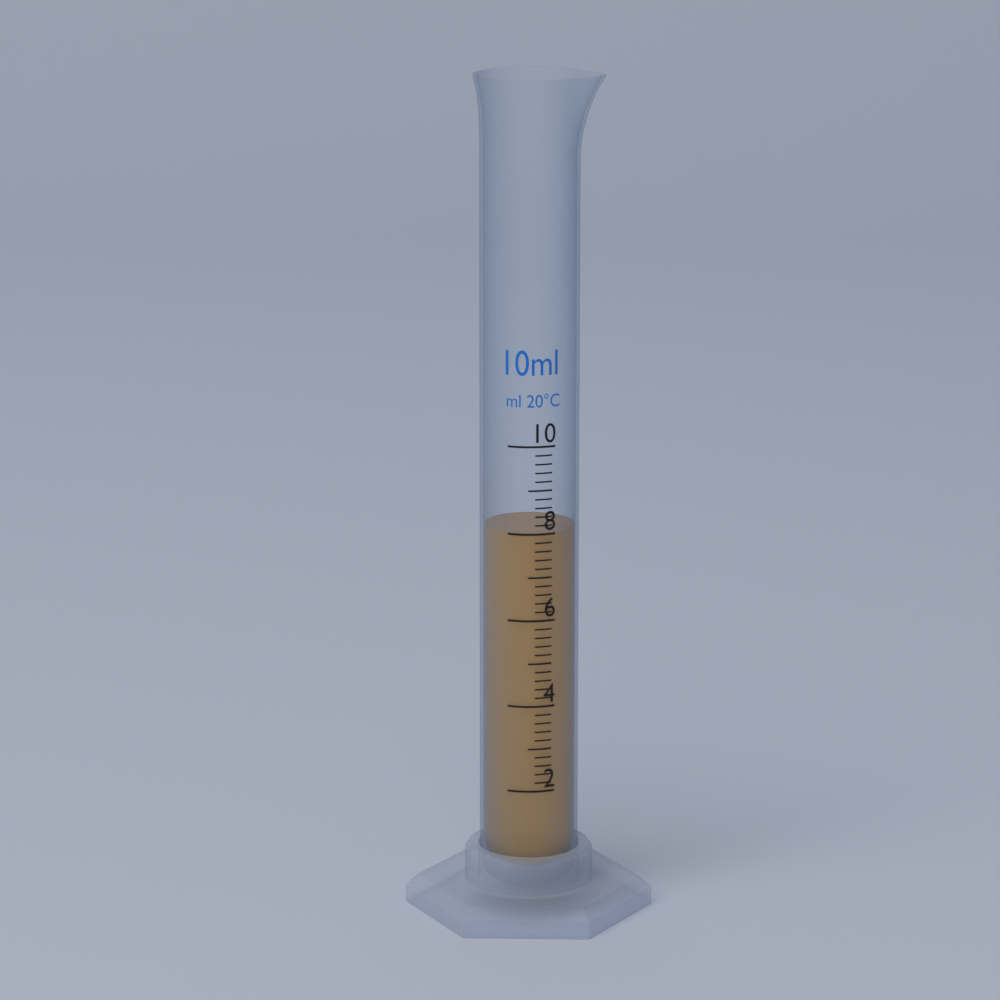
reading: 8.0 ml
